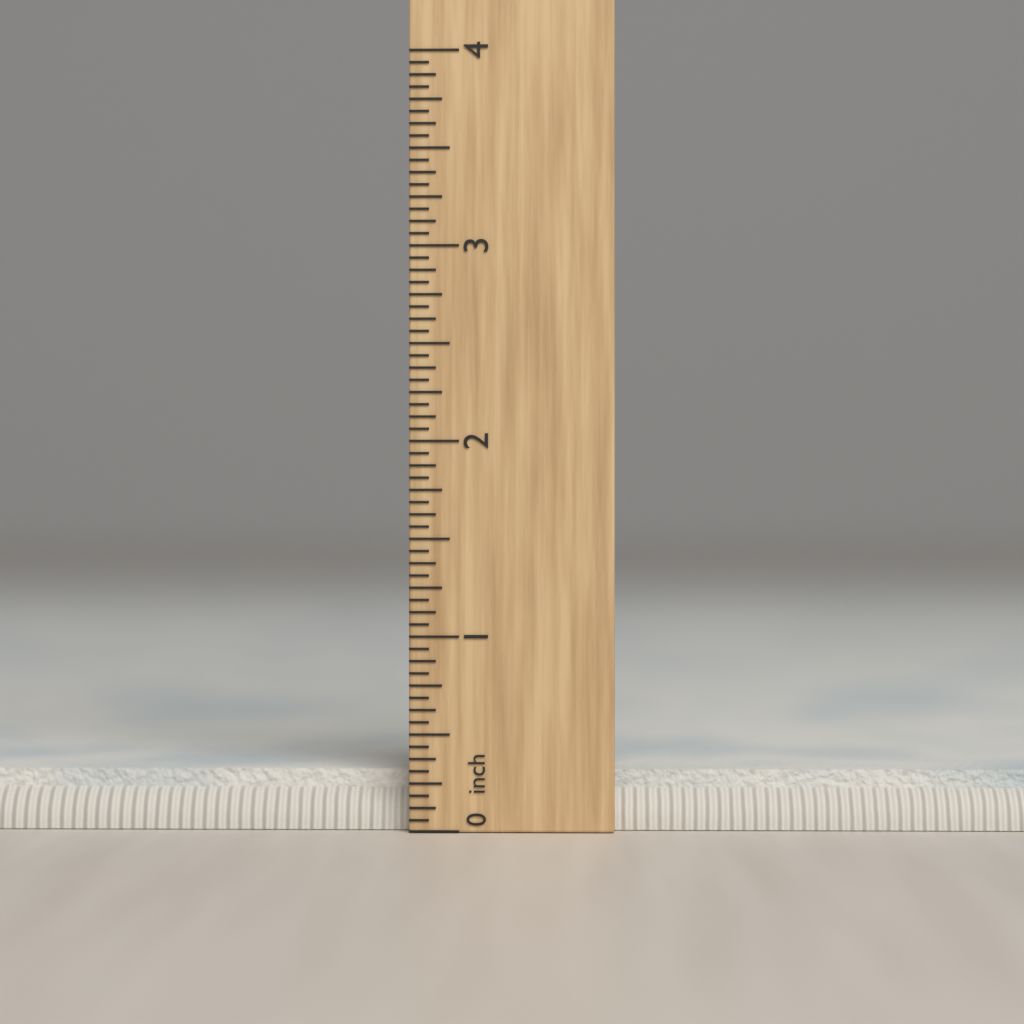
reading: 0.3125 in
